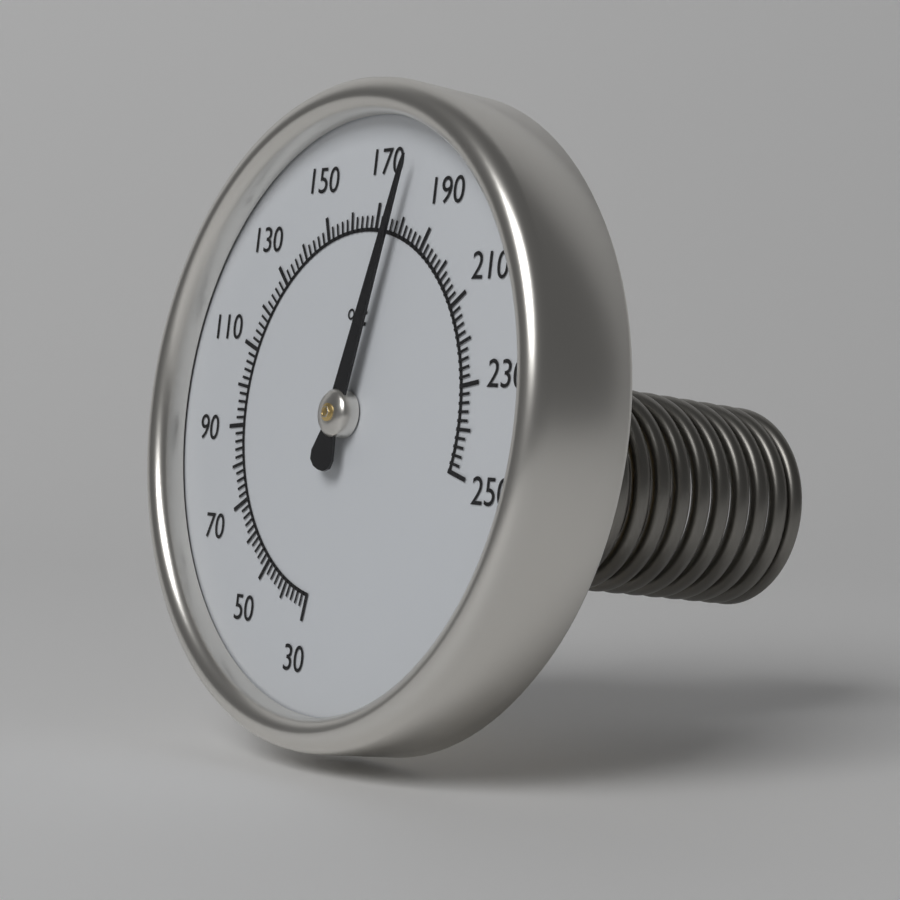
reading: 178 °F
